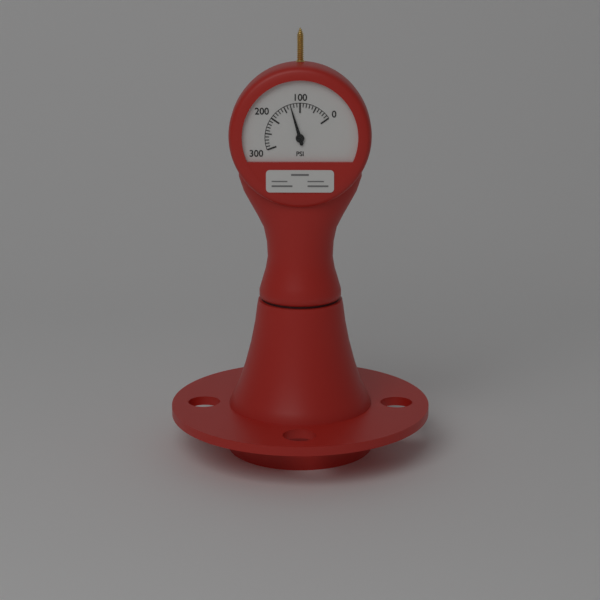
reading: 130 psi
